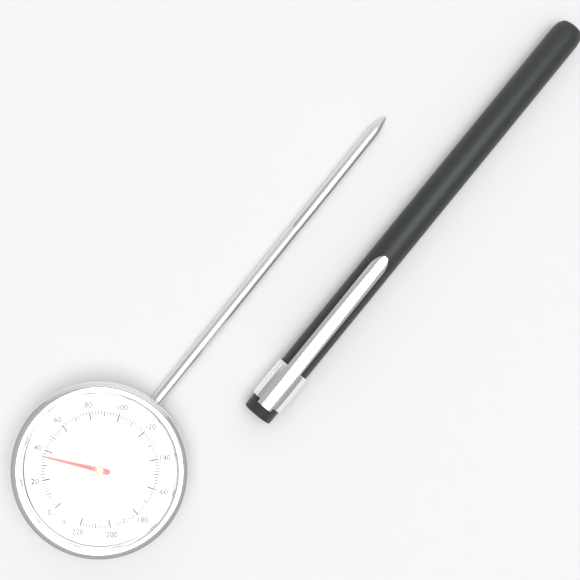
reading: 36 °F
